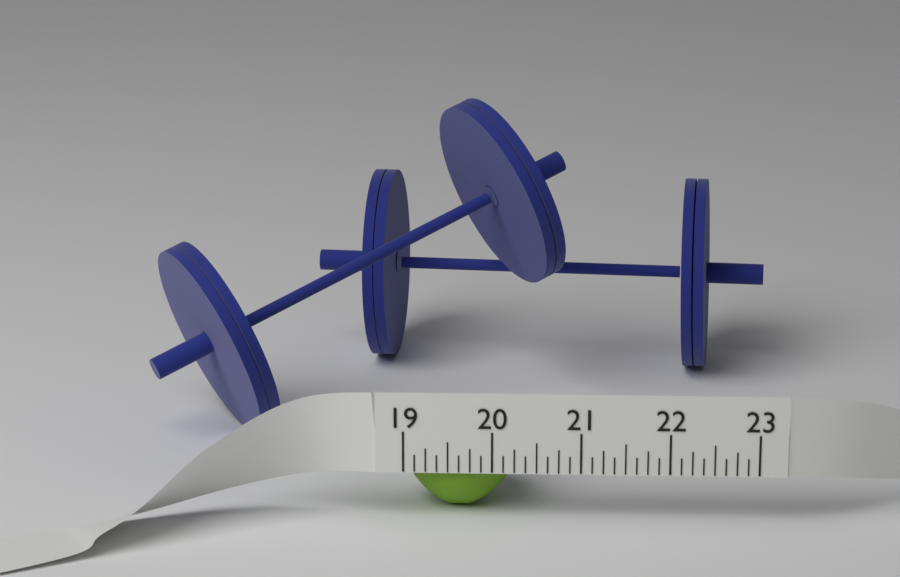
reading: 20.250 (no unit)
